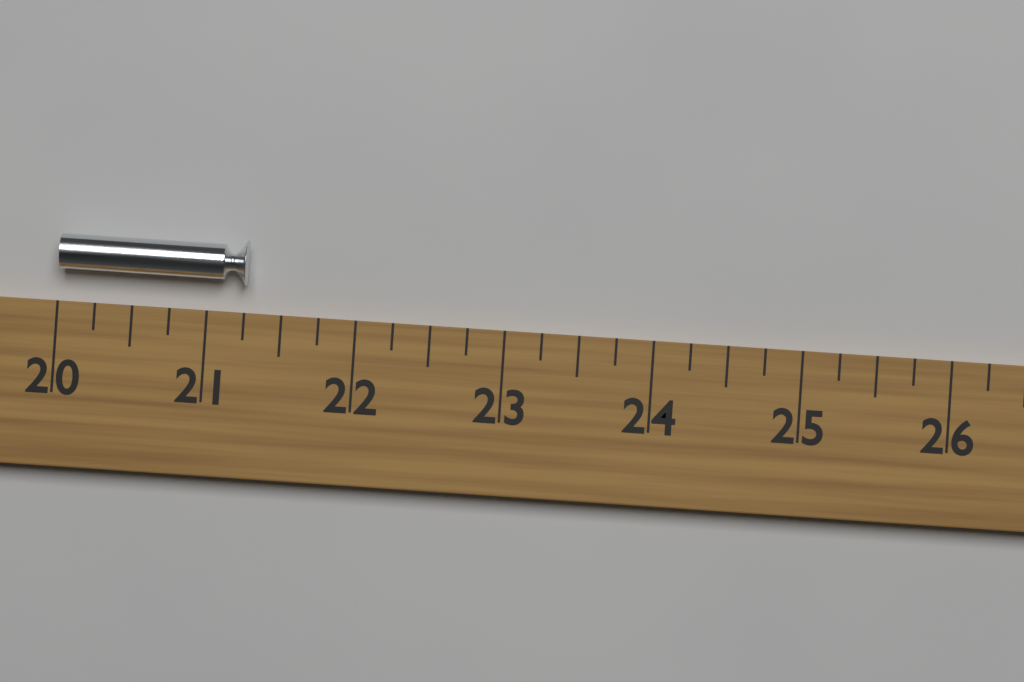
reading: 21.25 (no unit)
